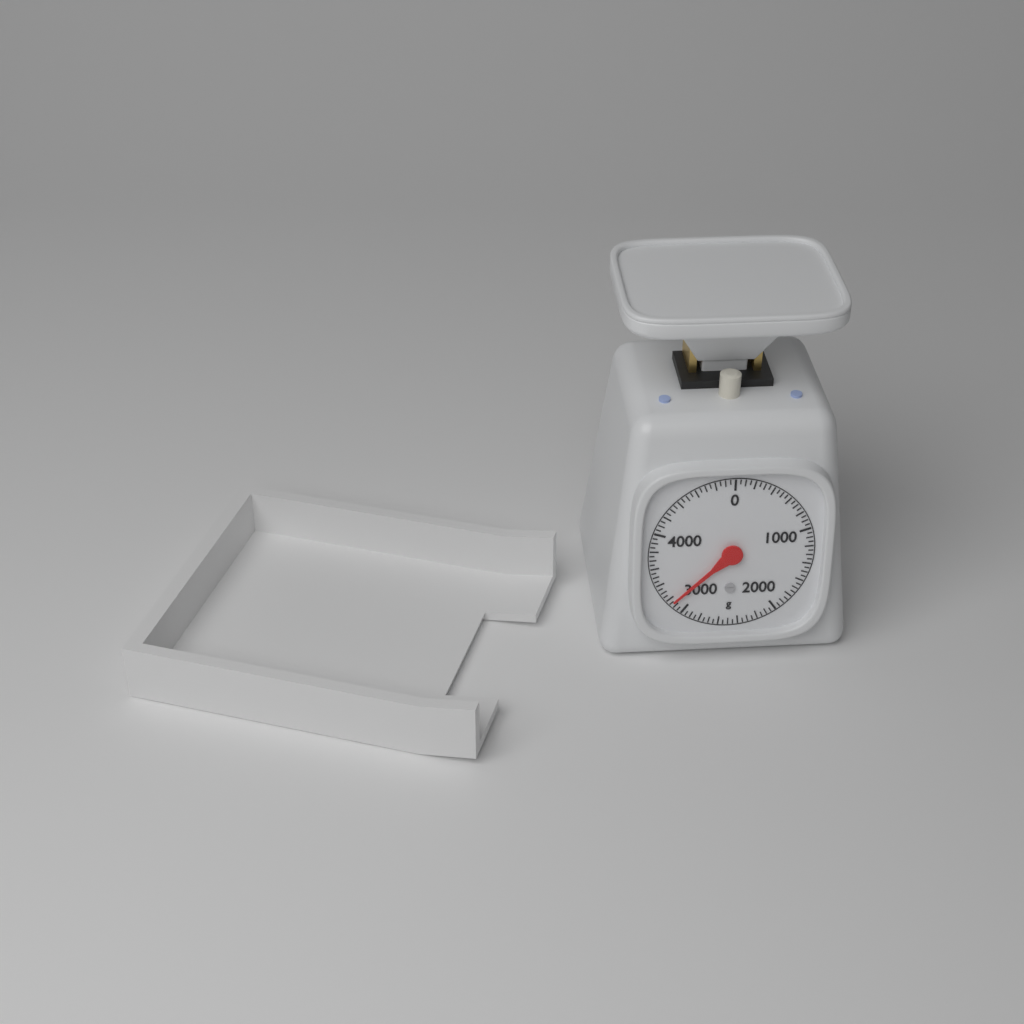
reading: 3150 g
